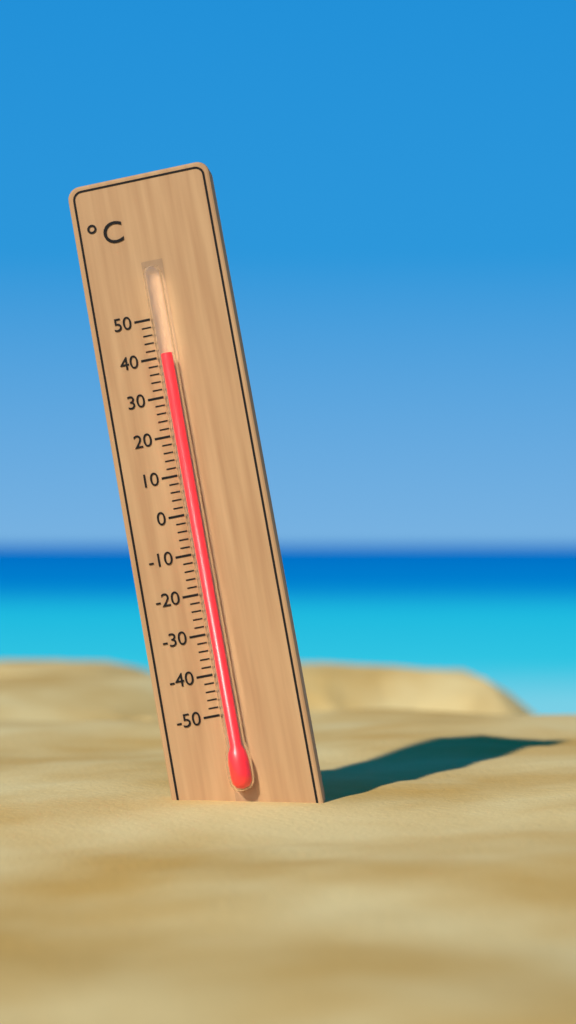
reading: 40 °C
